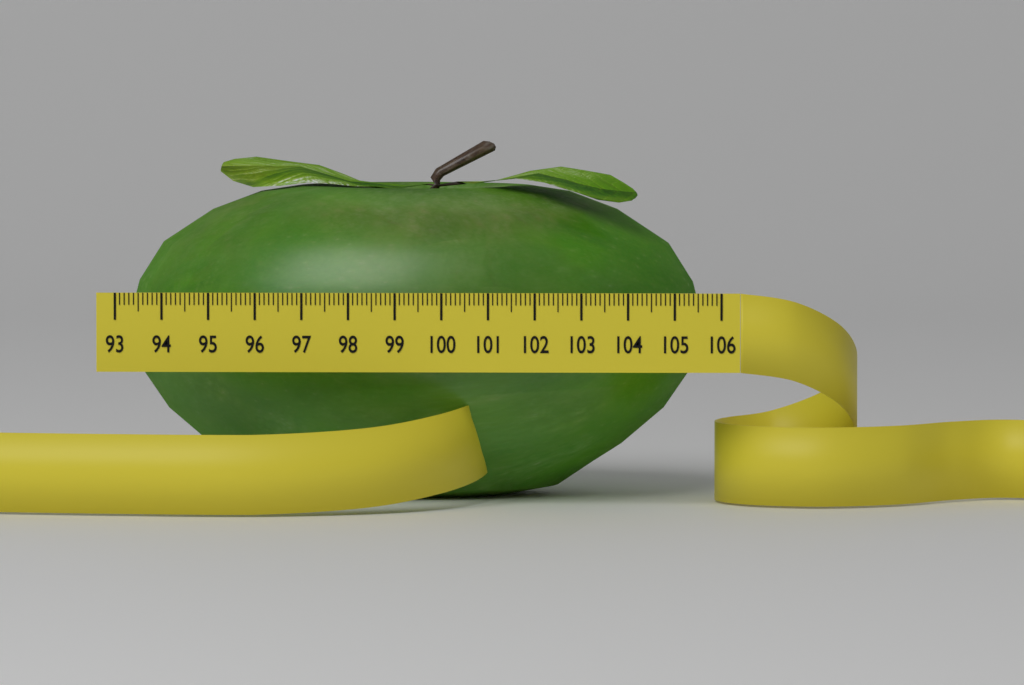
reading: 105.6 (no unit)
